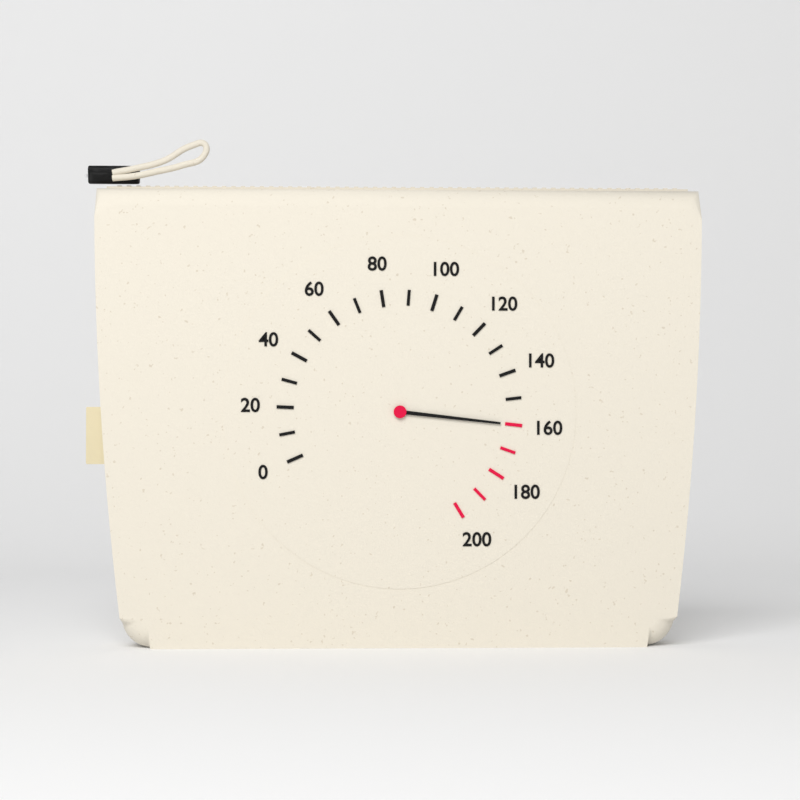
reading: 160 (no unit)
